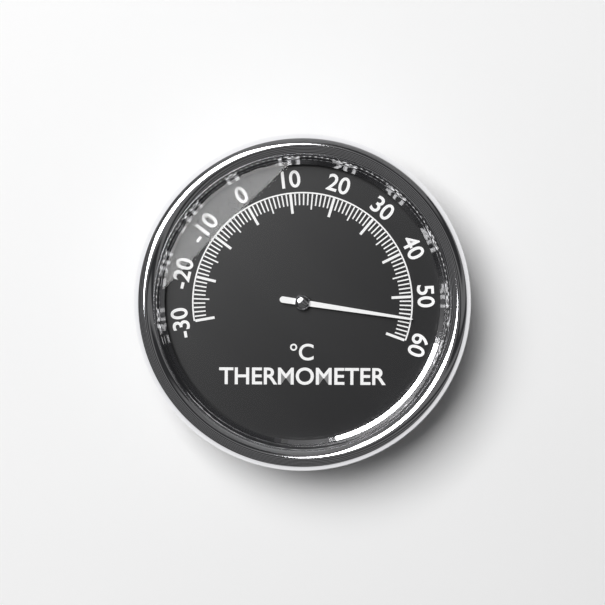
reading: 55 °C
